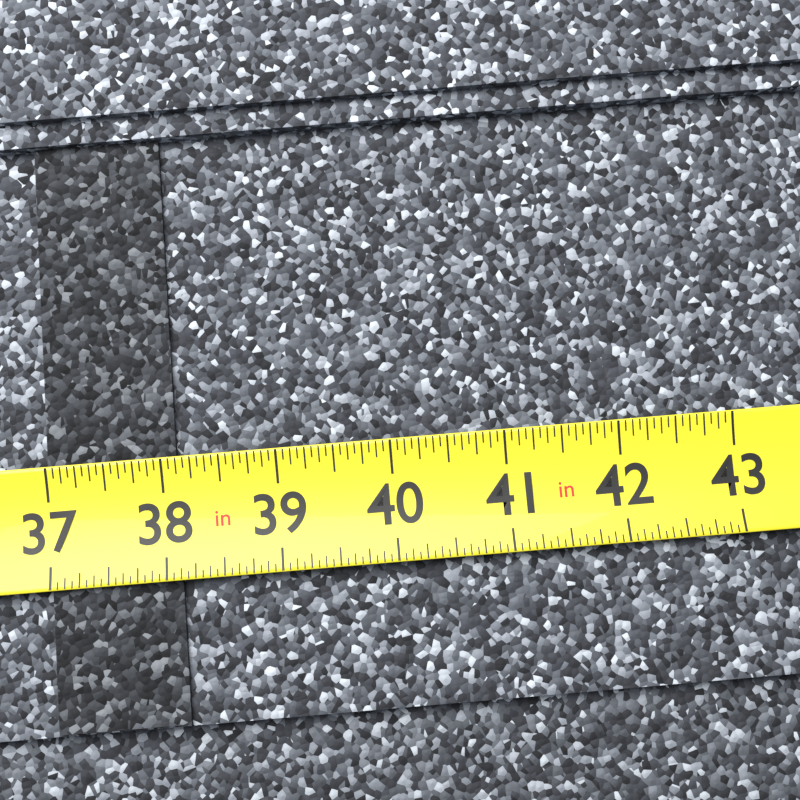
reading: 38.1250 in
